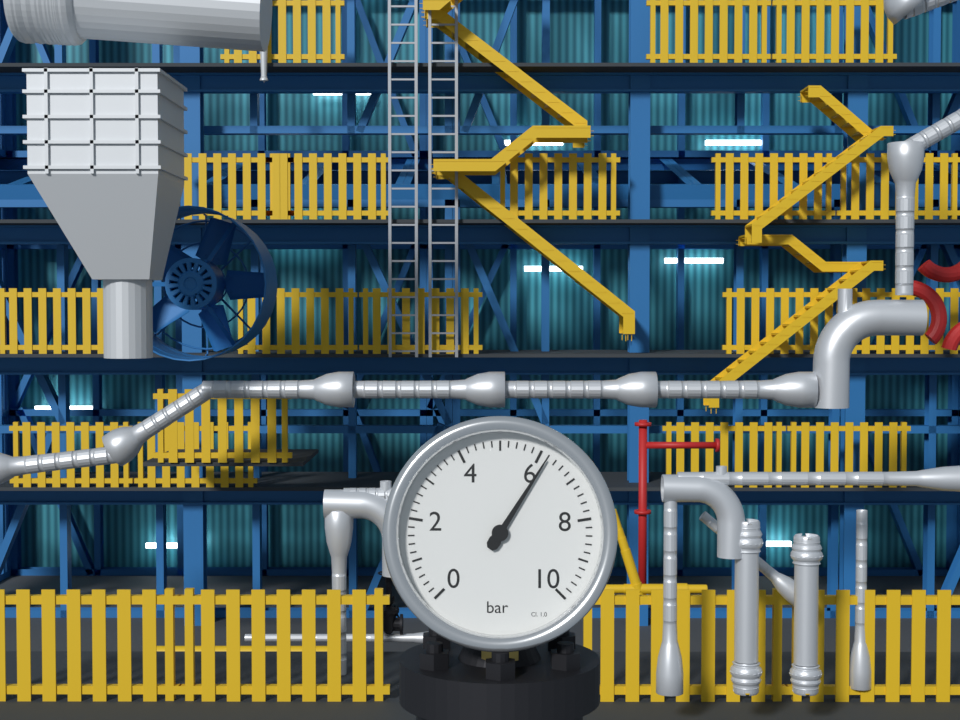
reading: 6.2 bar
